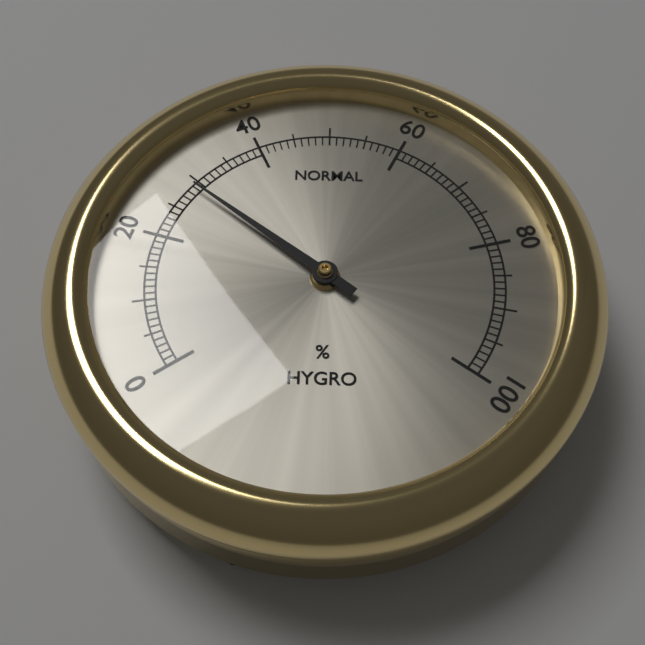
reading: 29 %
